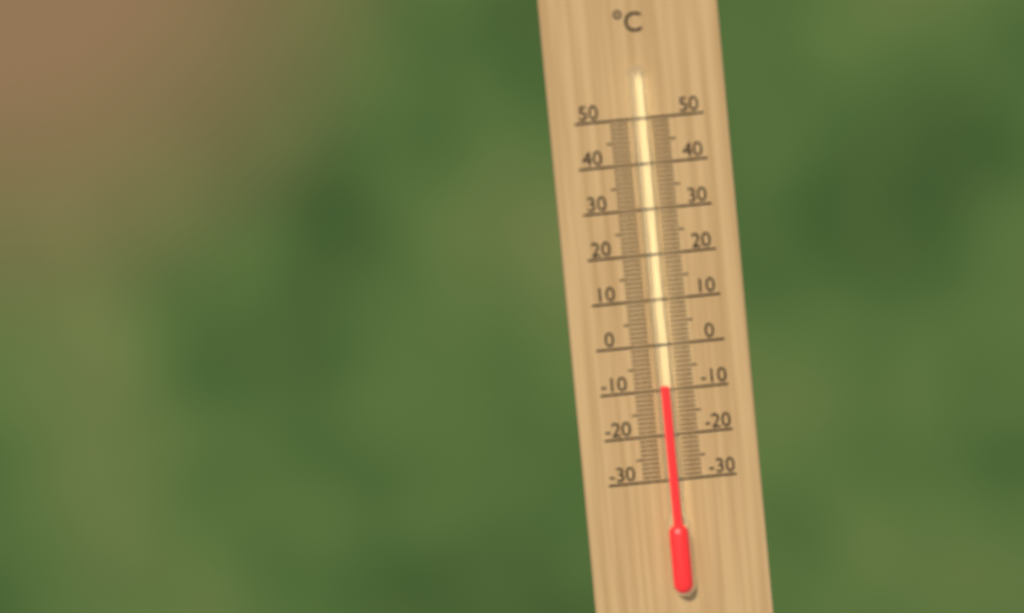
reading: -9 °C
